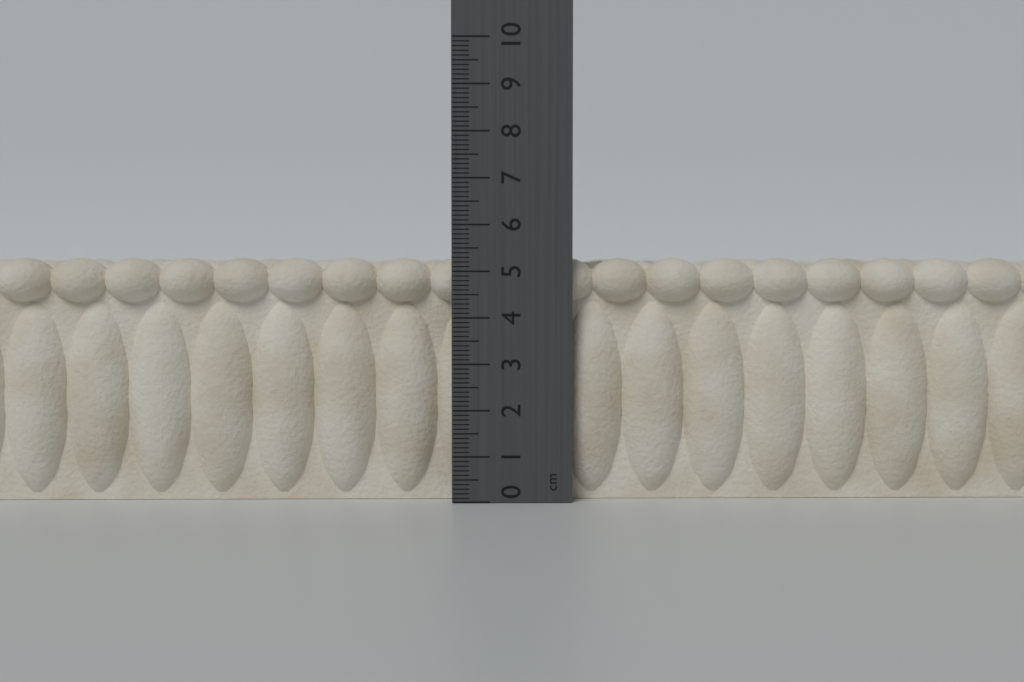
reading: 5.3 cm
